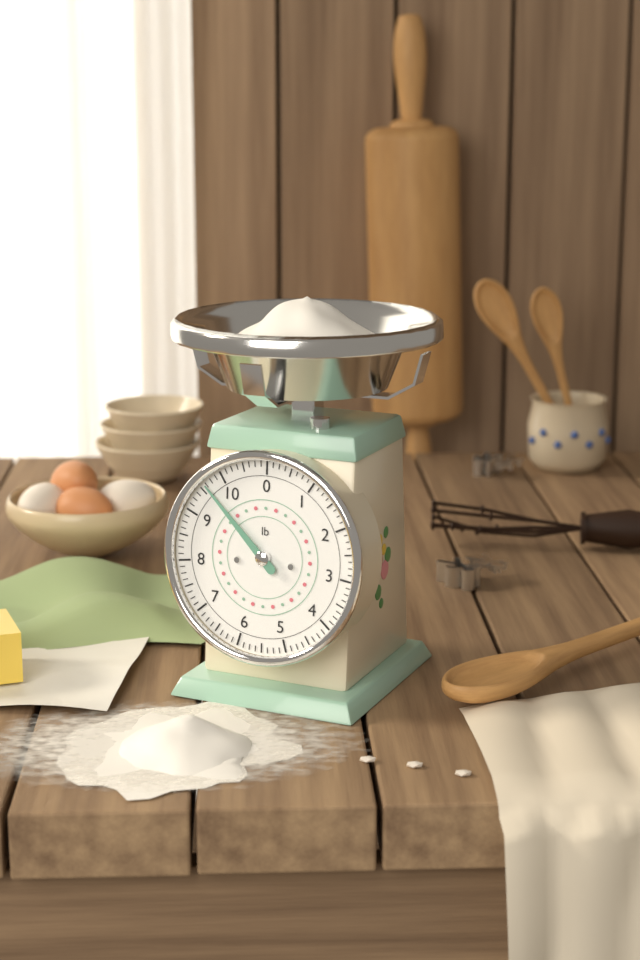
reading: 9.625 lb
